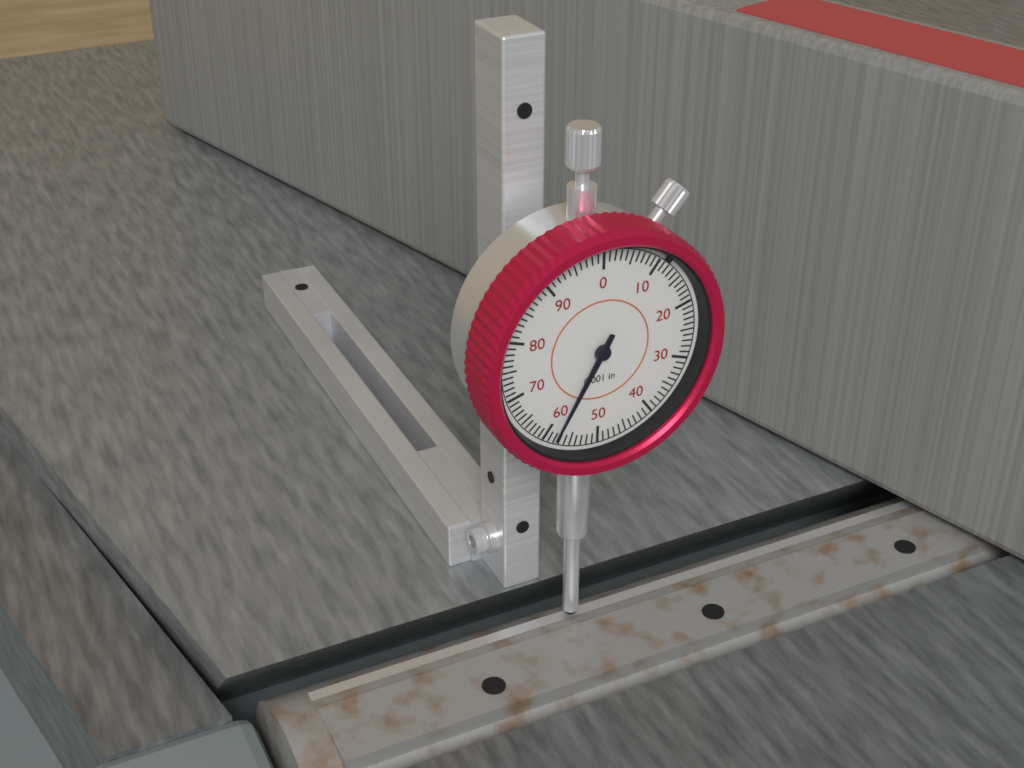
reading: 0.058 in
